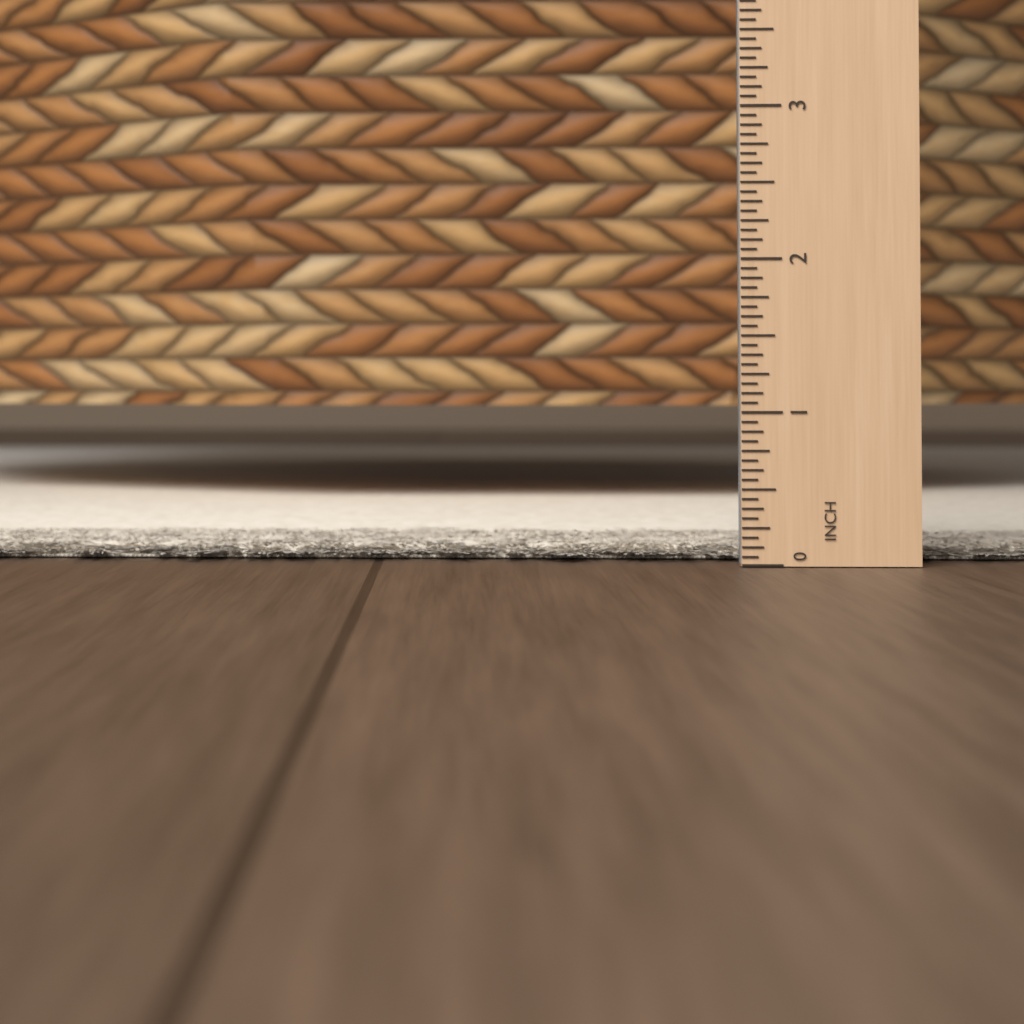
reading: 0.0625 in
